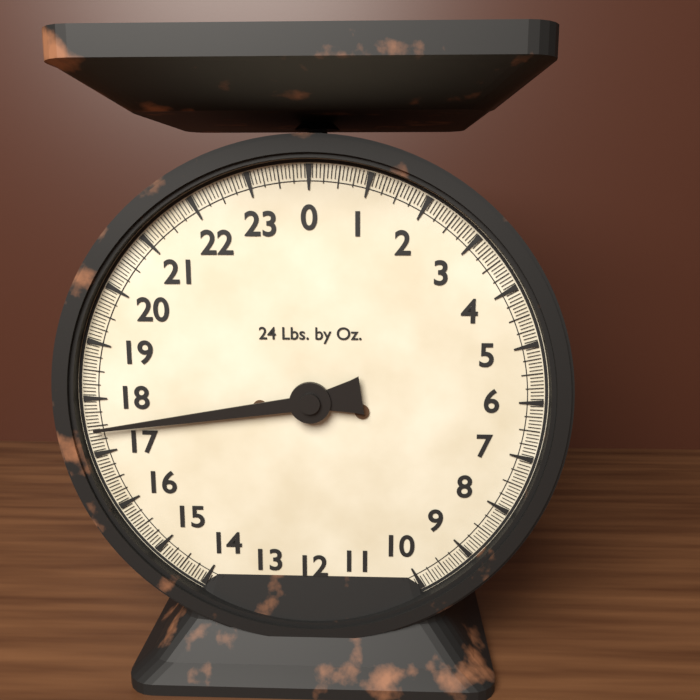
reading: 17.4375 lb
